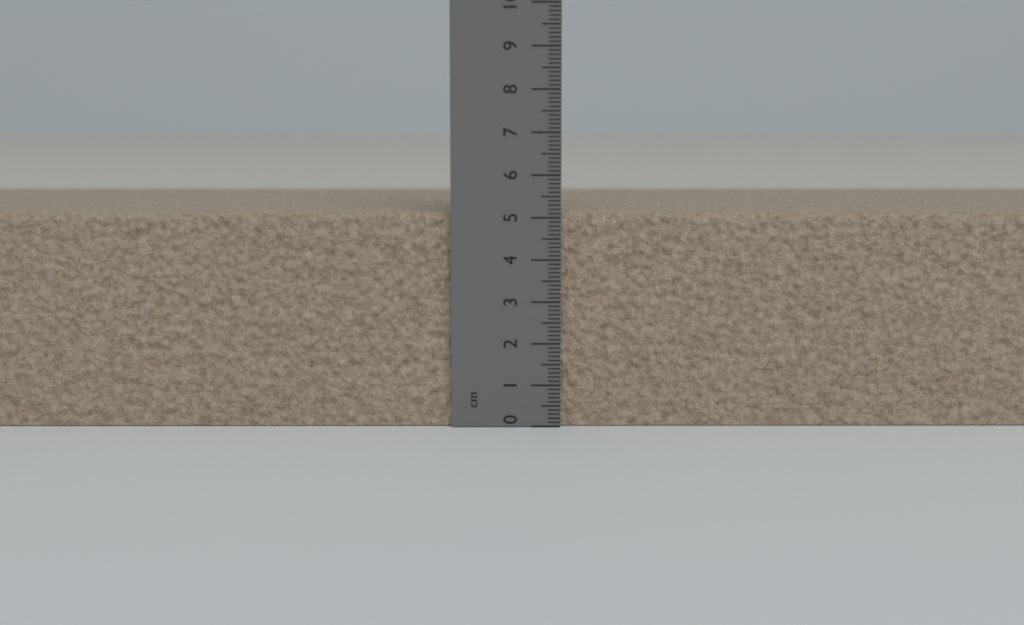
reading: 5.1 cm
